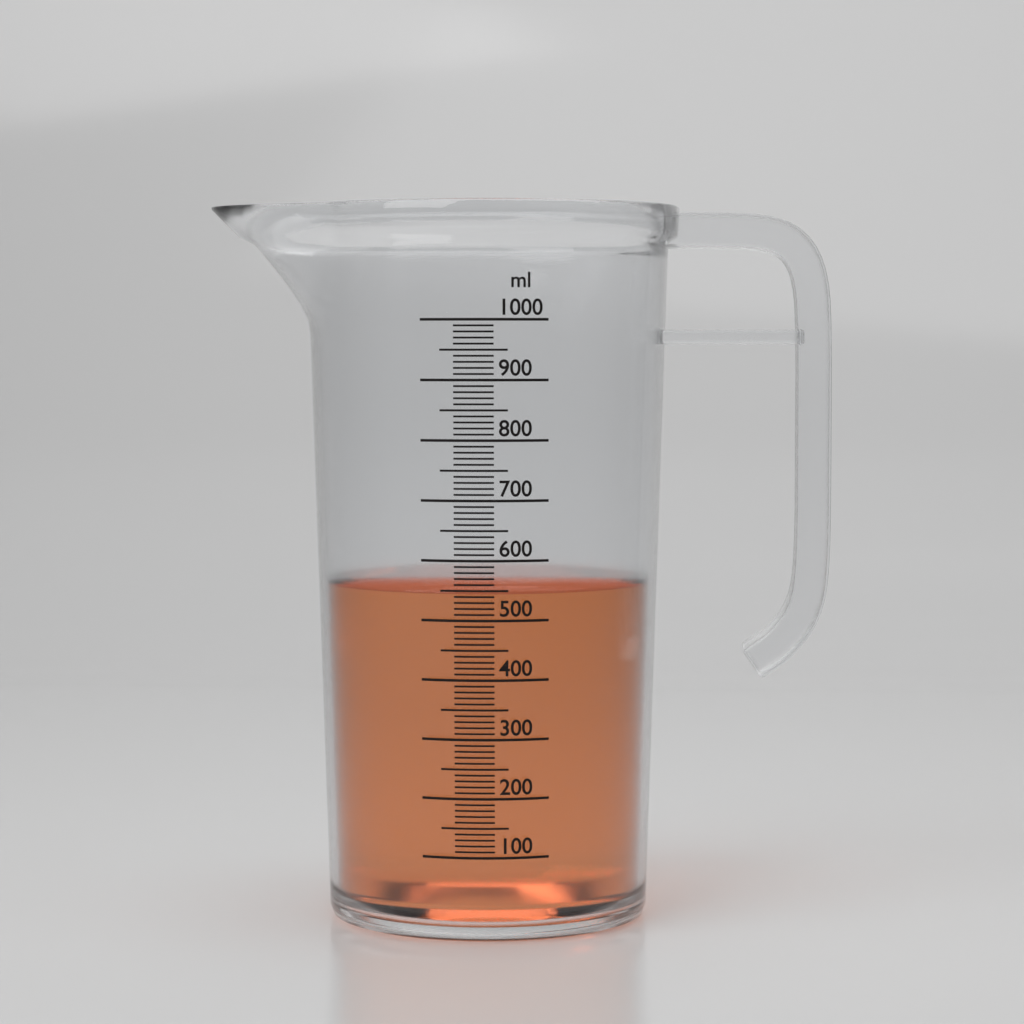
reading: 550 ml
